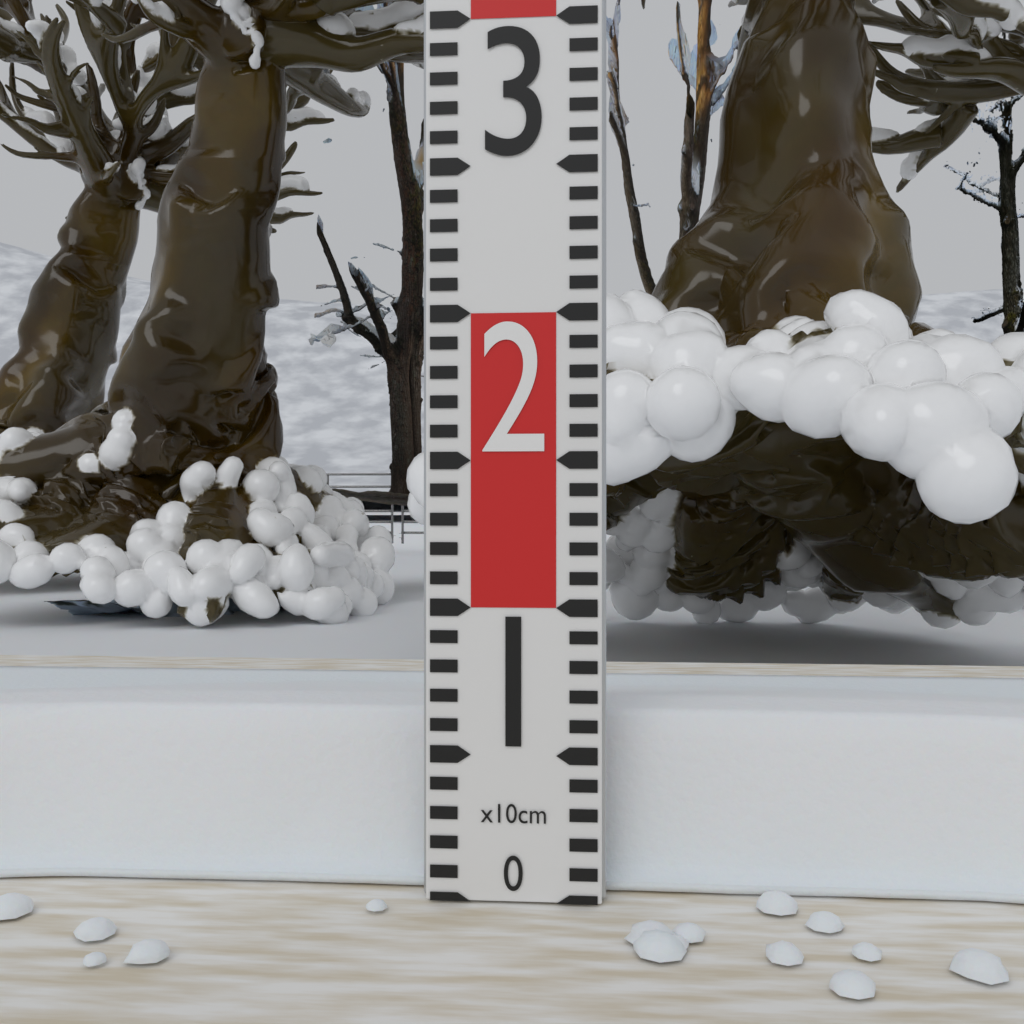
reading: 6 cm
